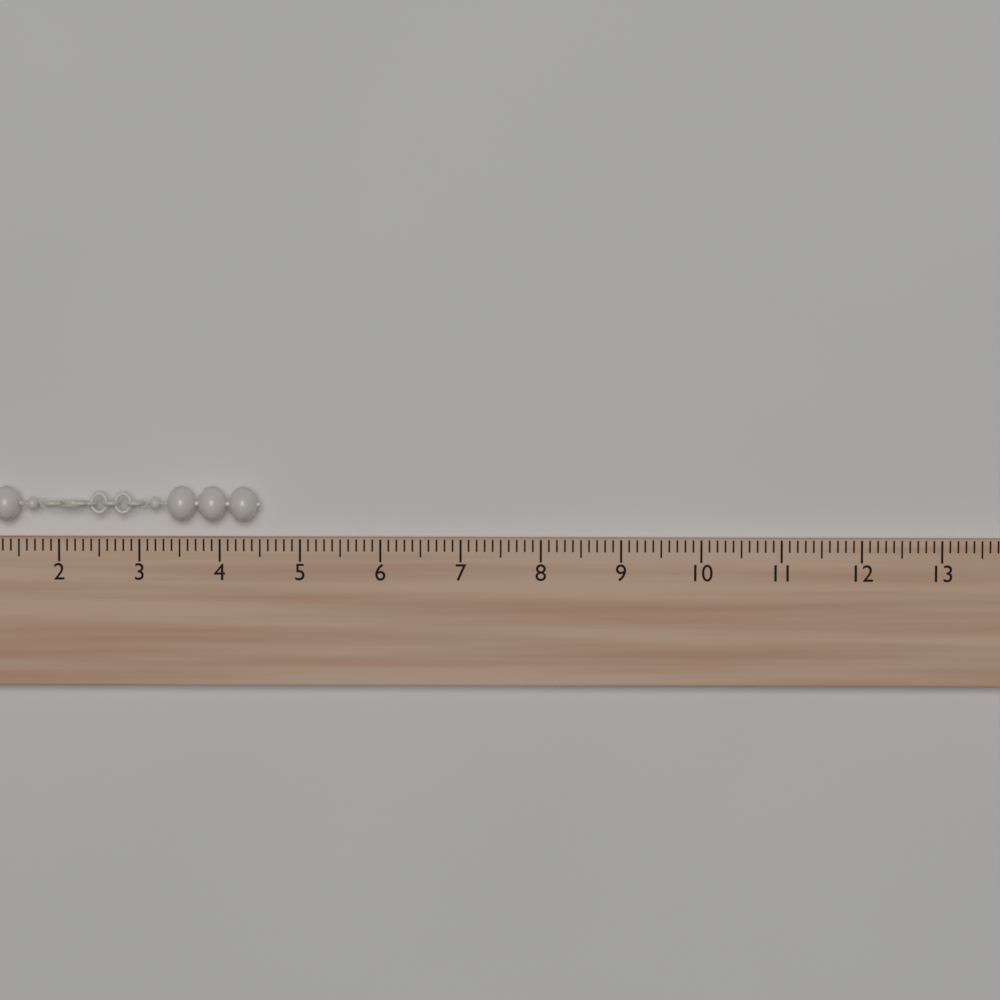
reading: 4.5 (no unit)
